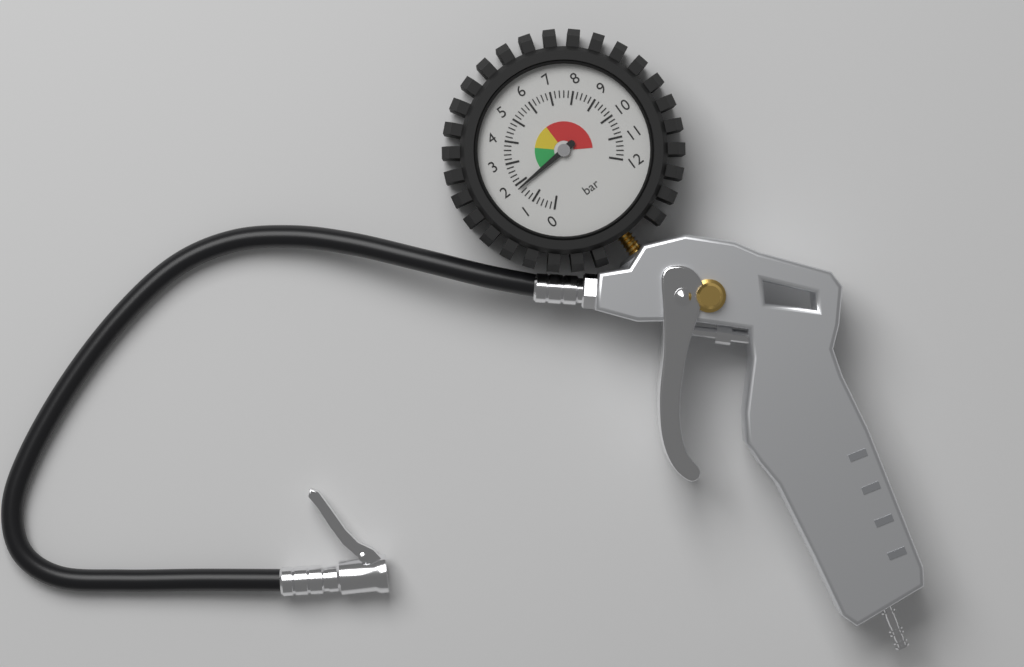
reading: 1.8 bar
